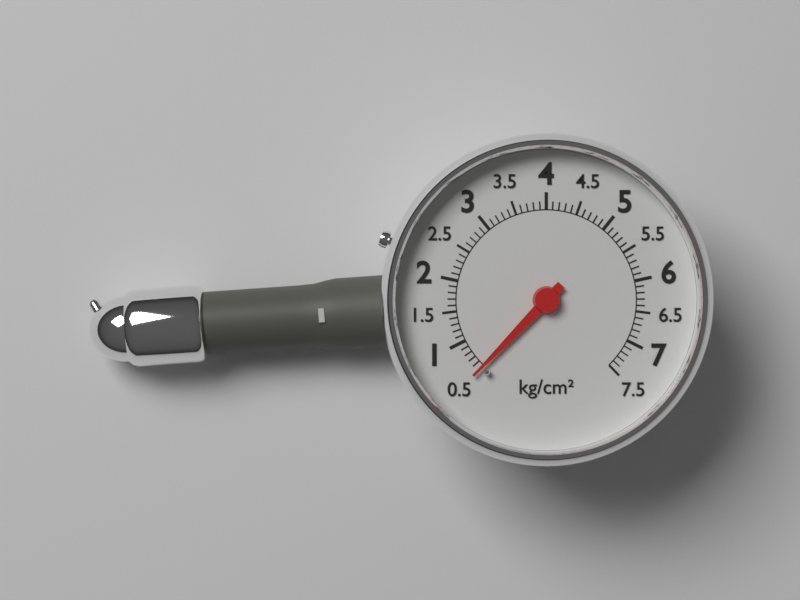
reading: 0.5 kg/cm²
